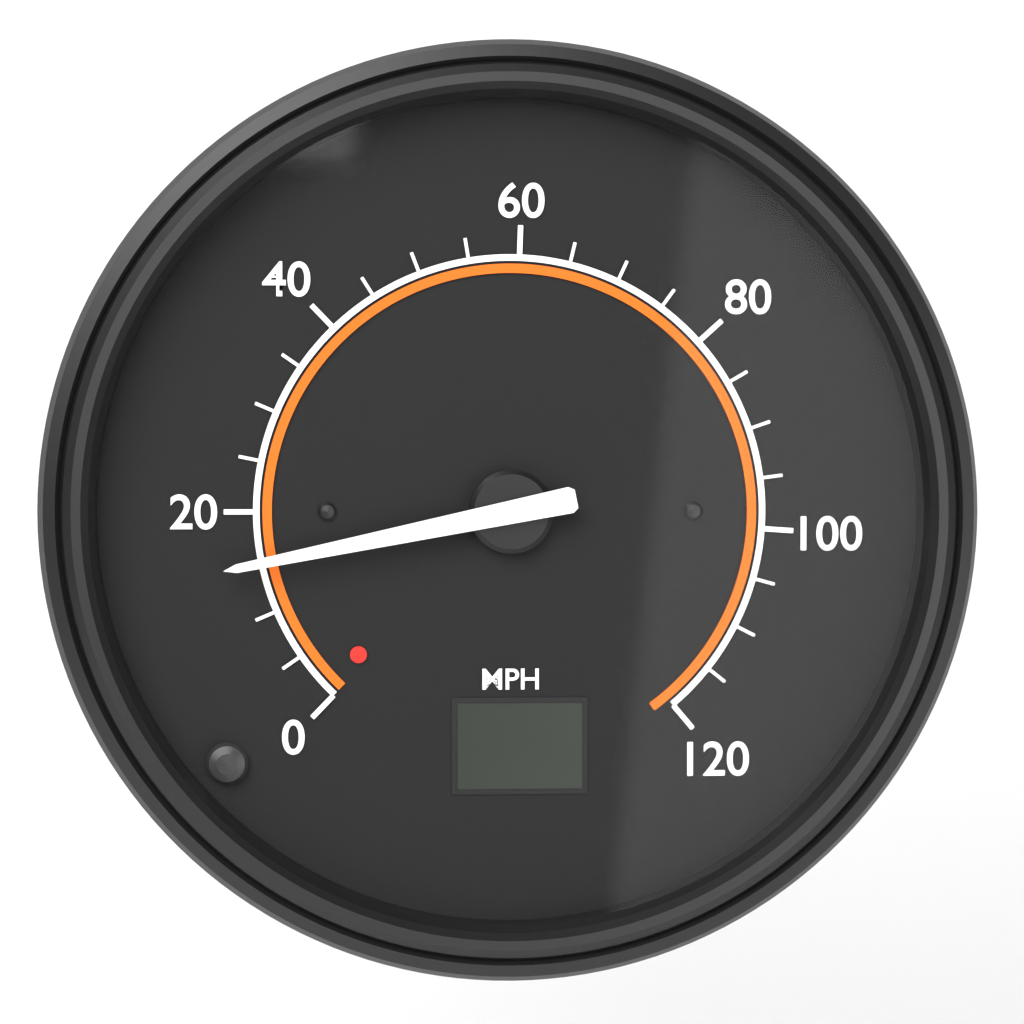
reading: 15 MPH
